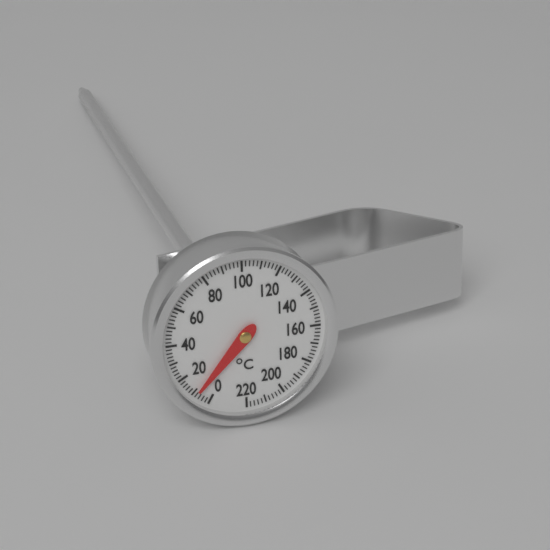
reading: 8 °C
